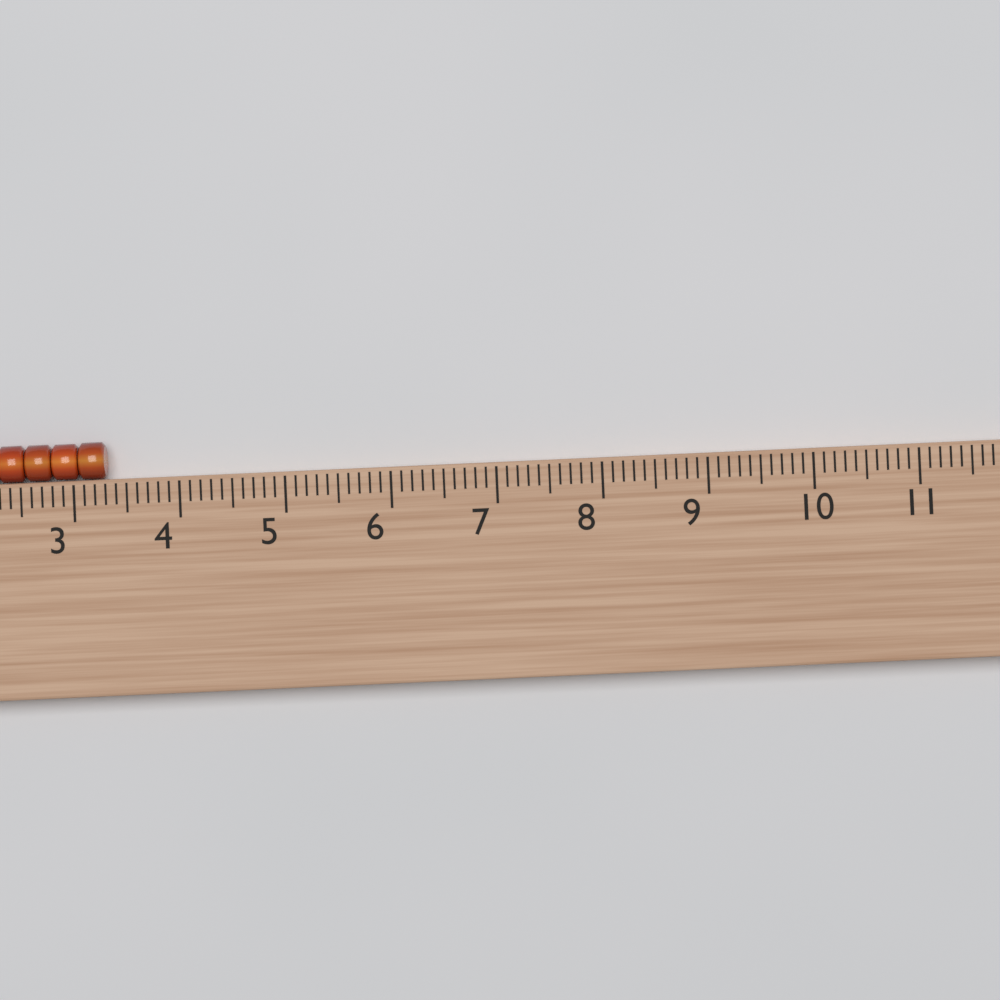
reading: 3.3 (no unit)
